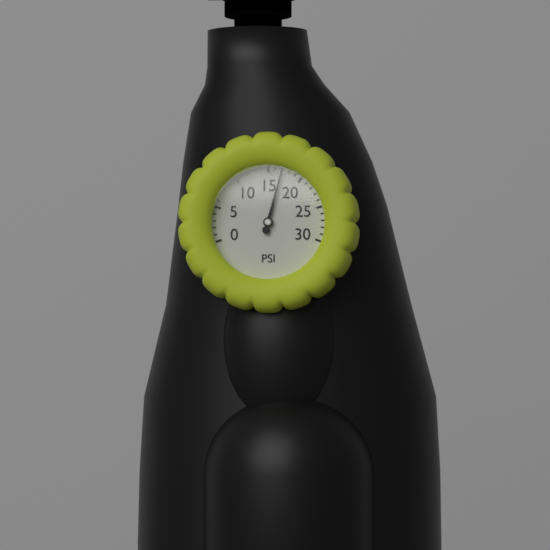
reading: 17 psi
